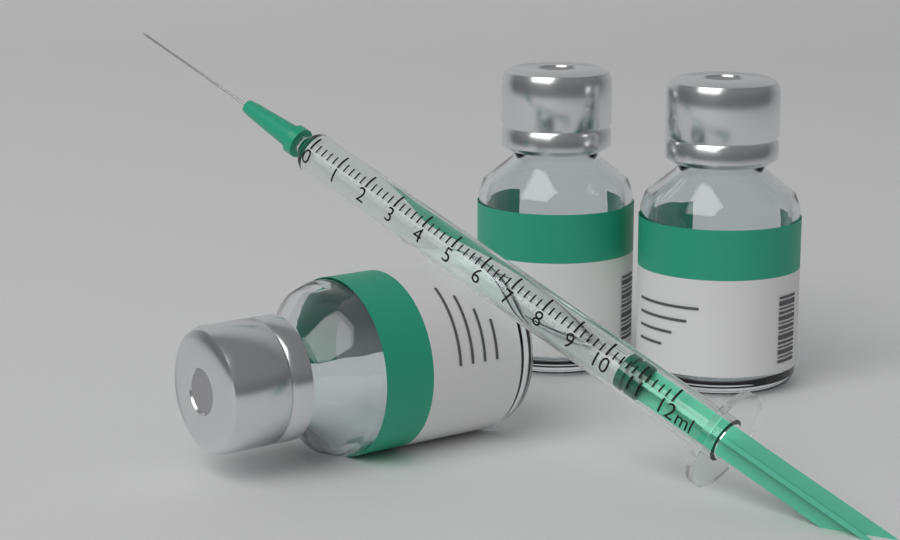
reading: 10.4 ml
